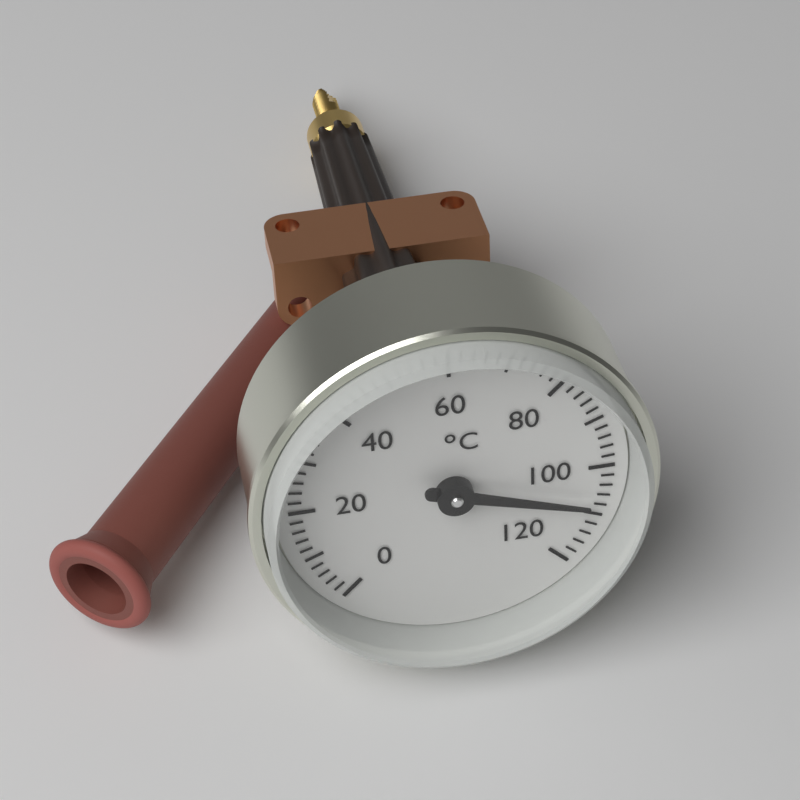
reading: 108 °C
